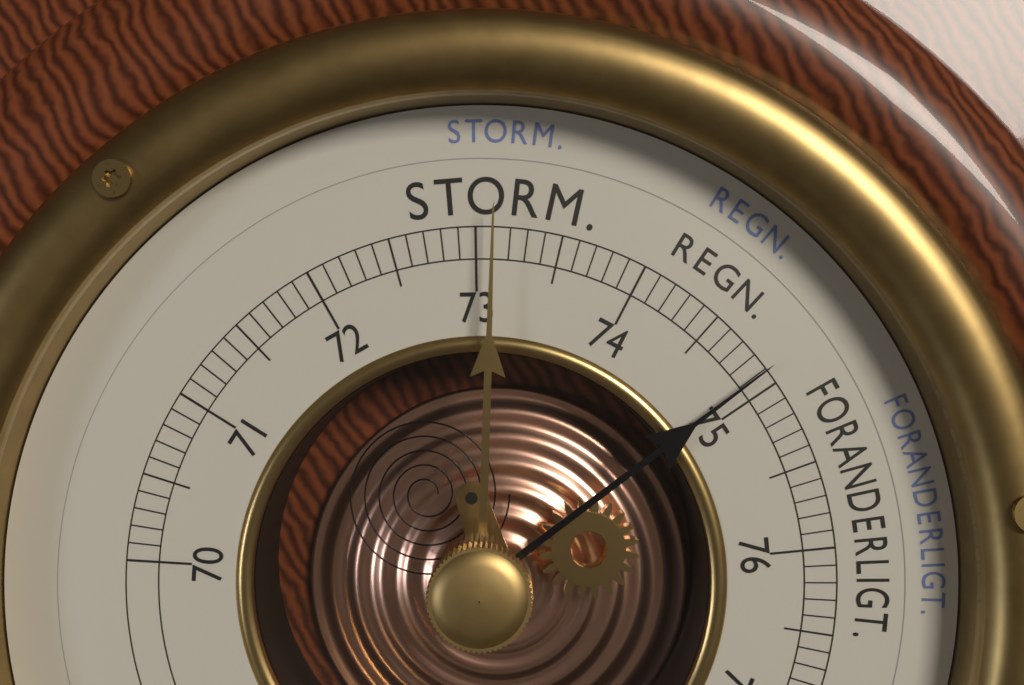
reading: 74.9 cm
